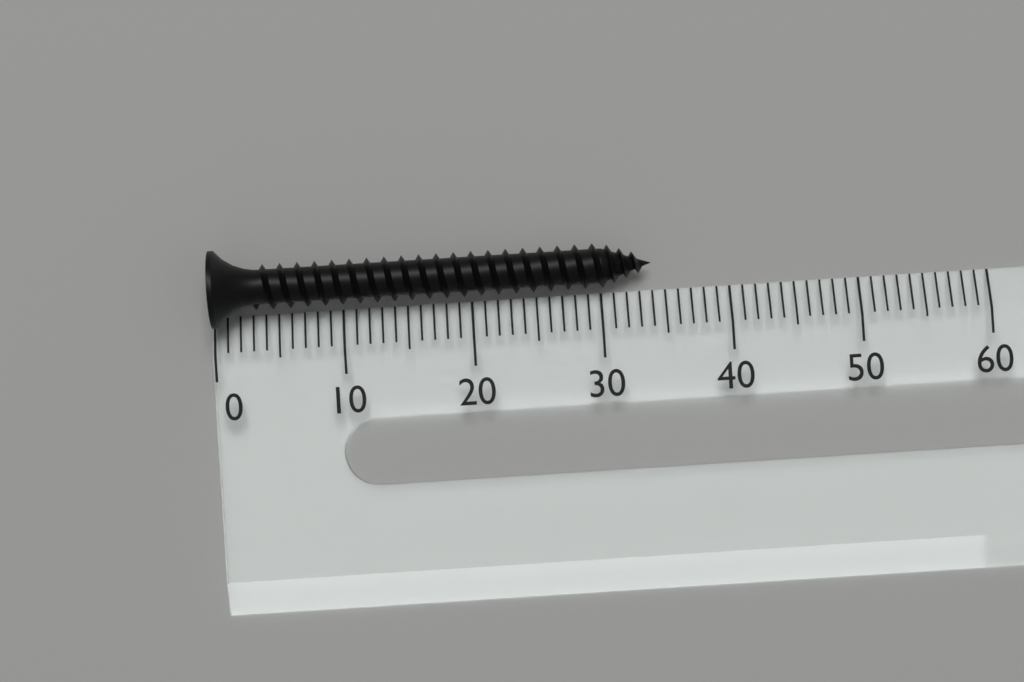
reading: 34 (no unit)
